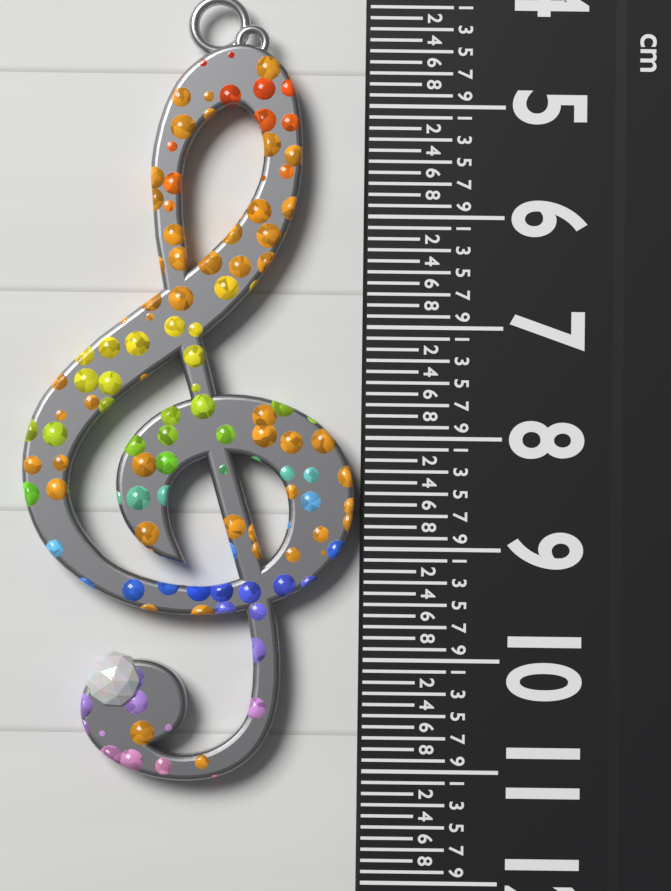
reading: 11.1 cm
